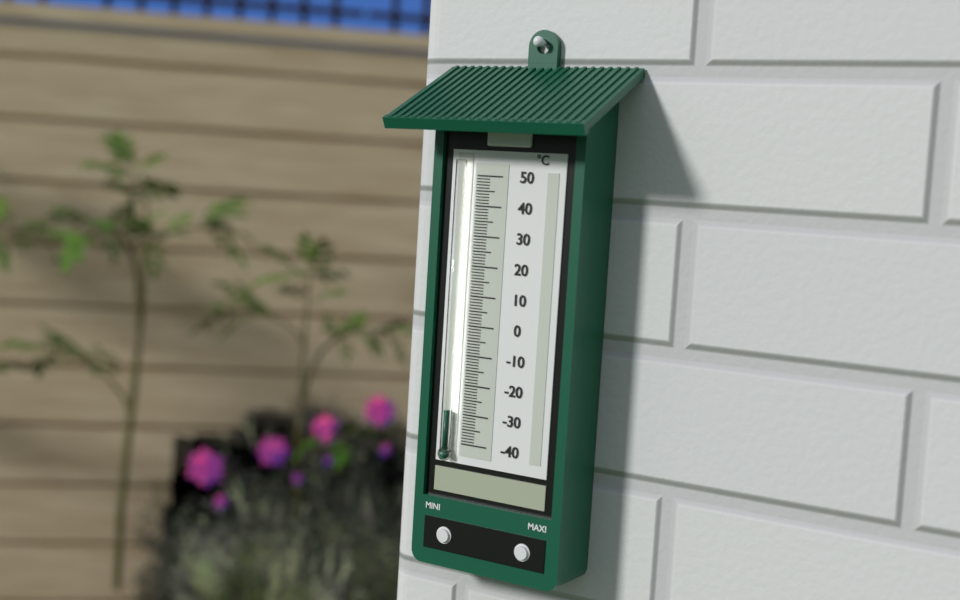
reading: -29 °C
